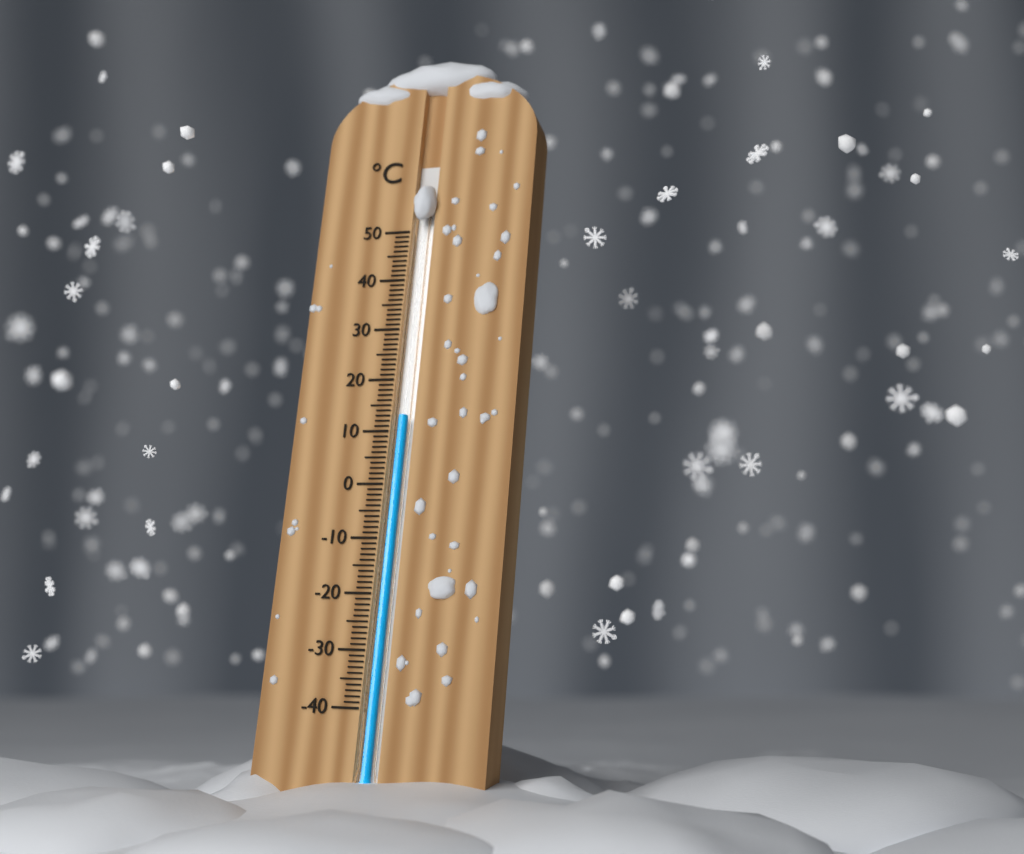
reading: 13 °C
